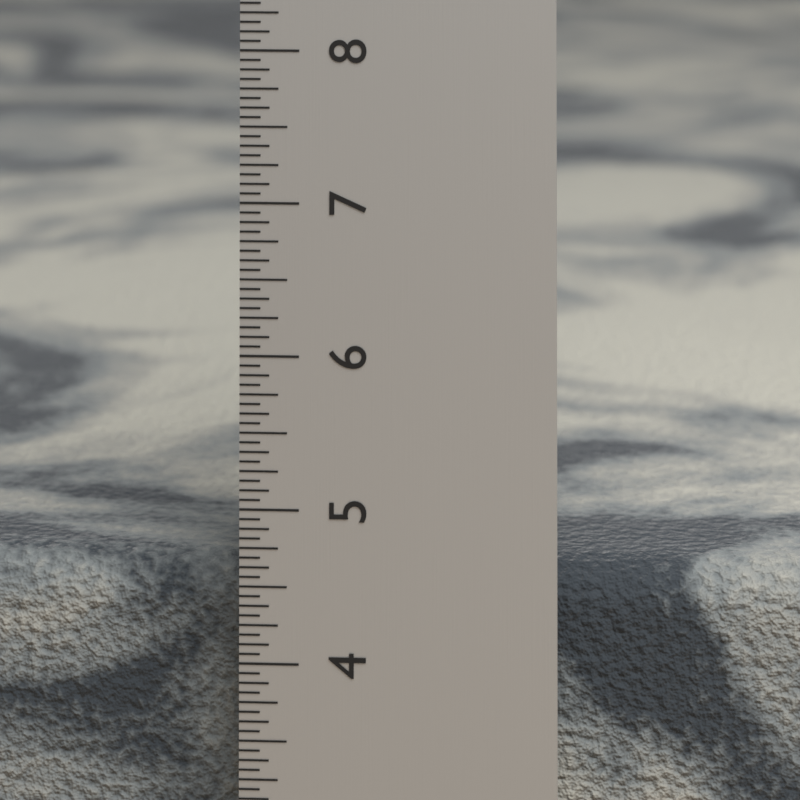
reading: 4.5625 in
